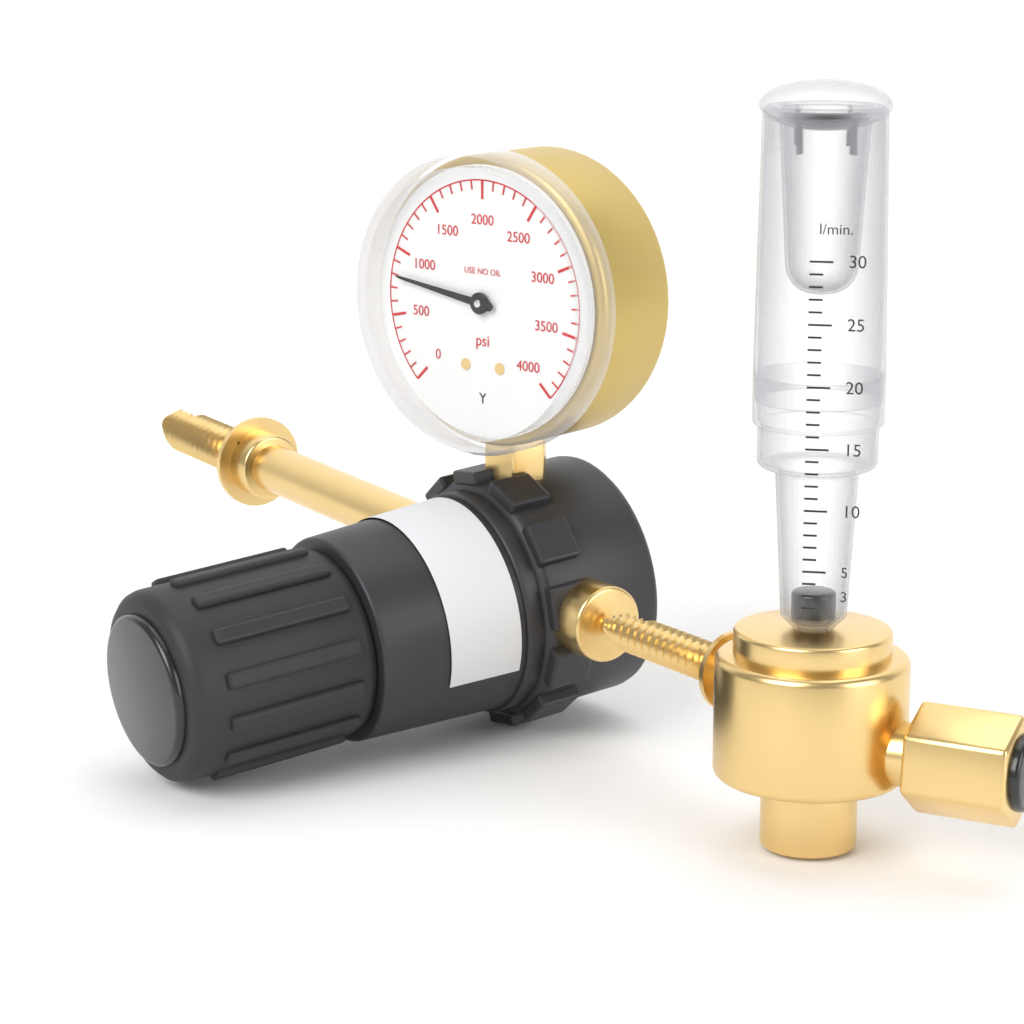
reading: 800 psi
